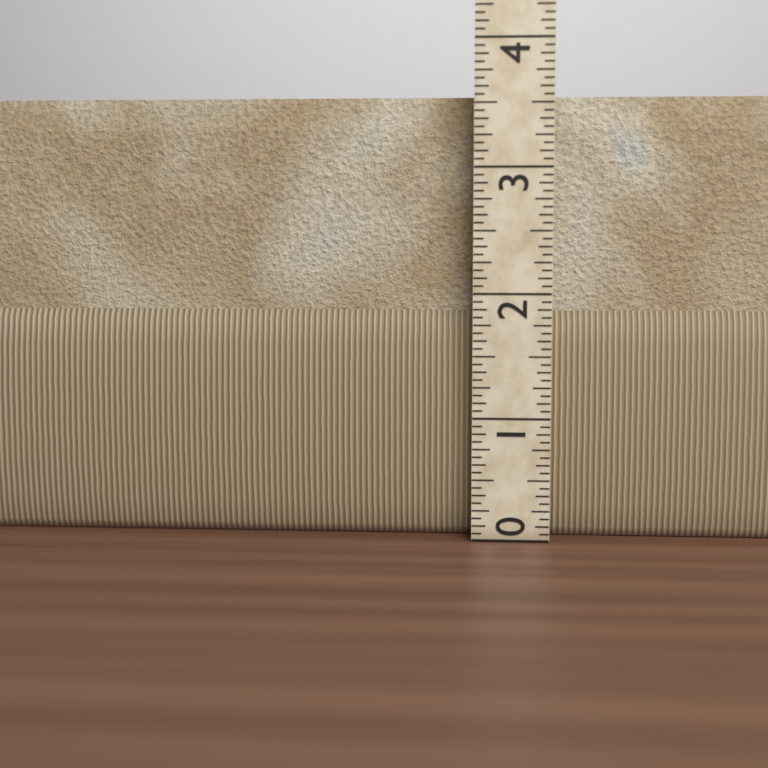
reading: 3.5625 (no unit)
